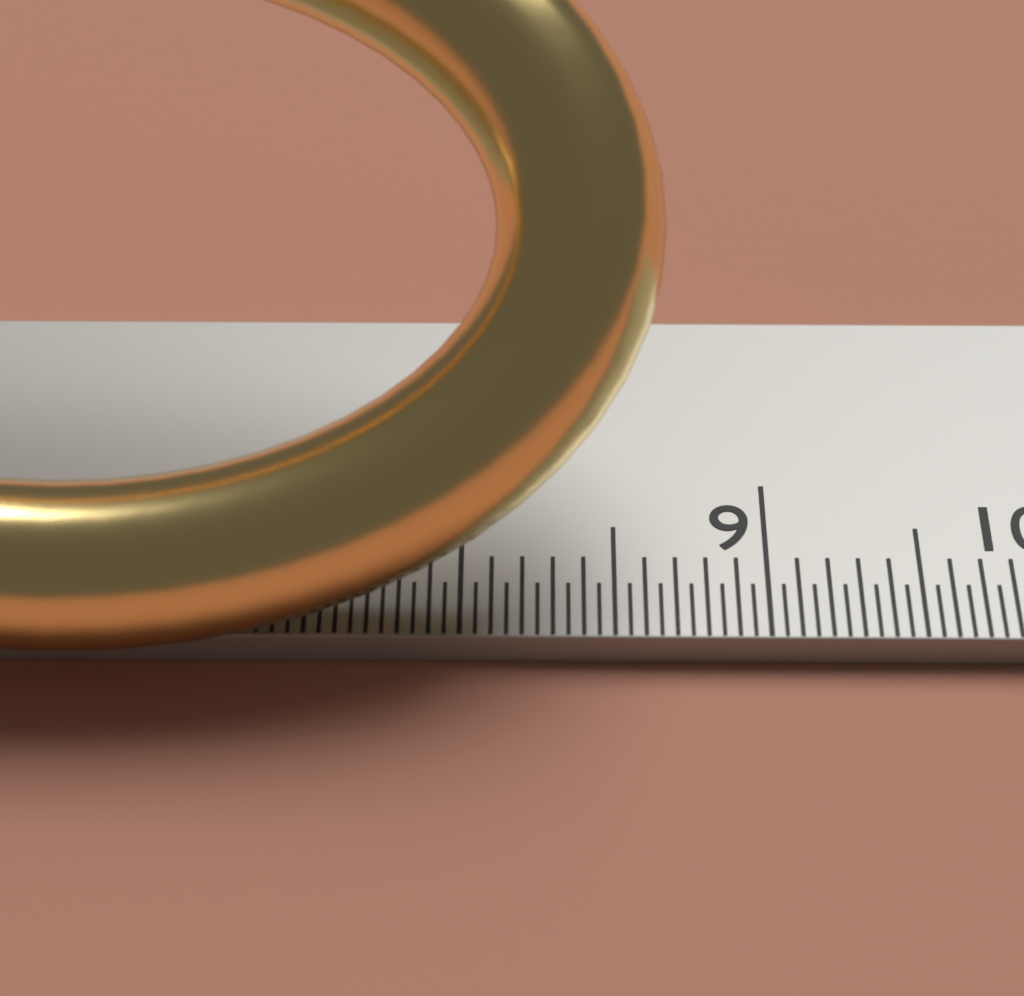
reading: 8.65 cm
